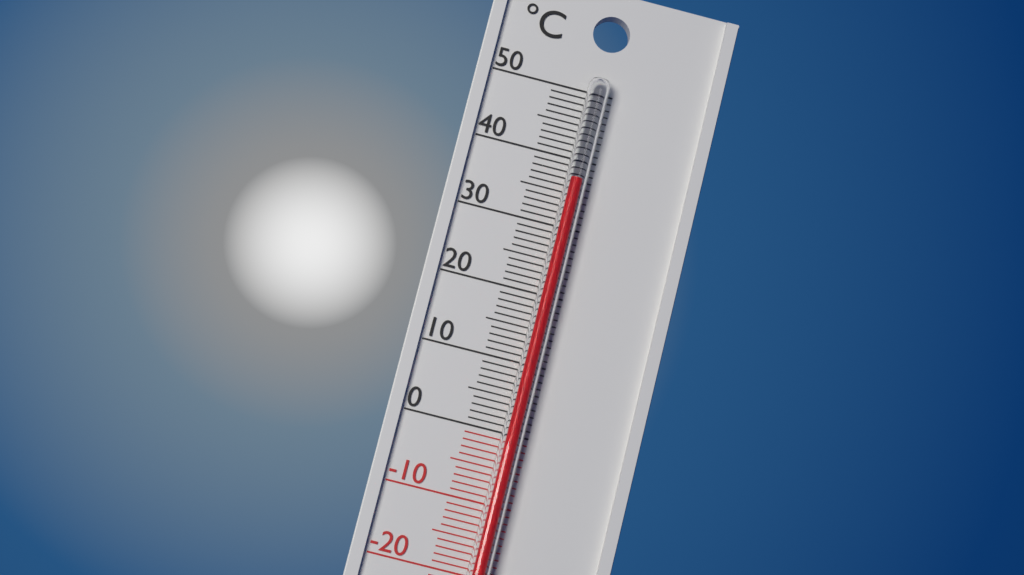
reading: 37 °C
